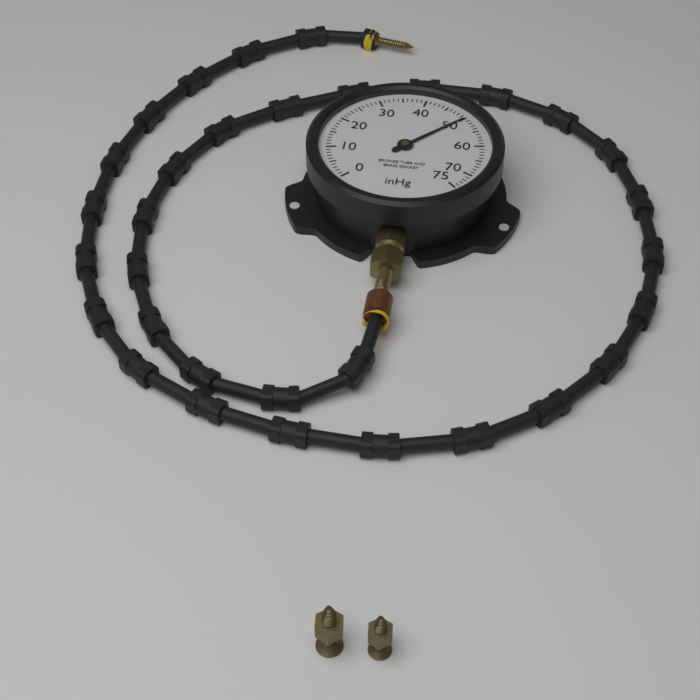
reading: 50 inHg
